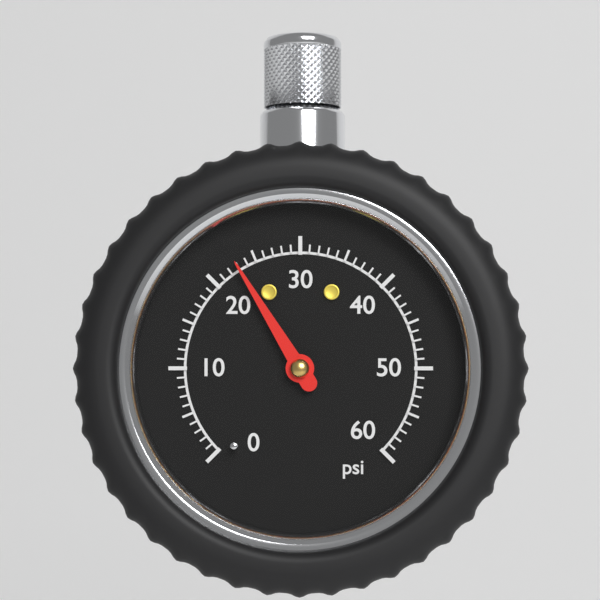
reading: 23 psi
